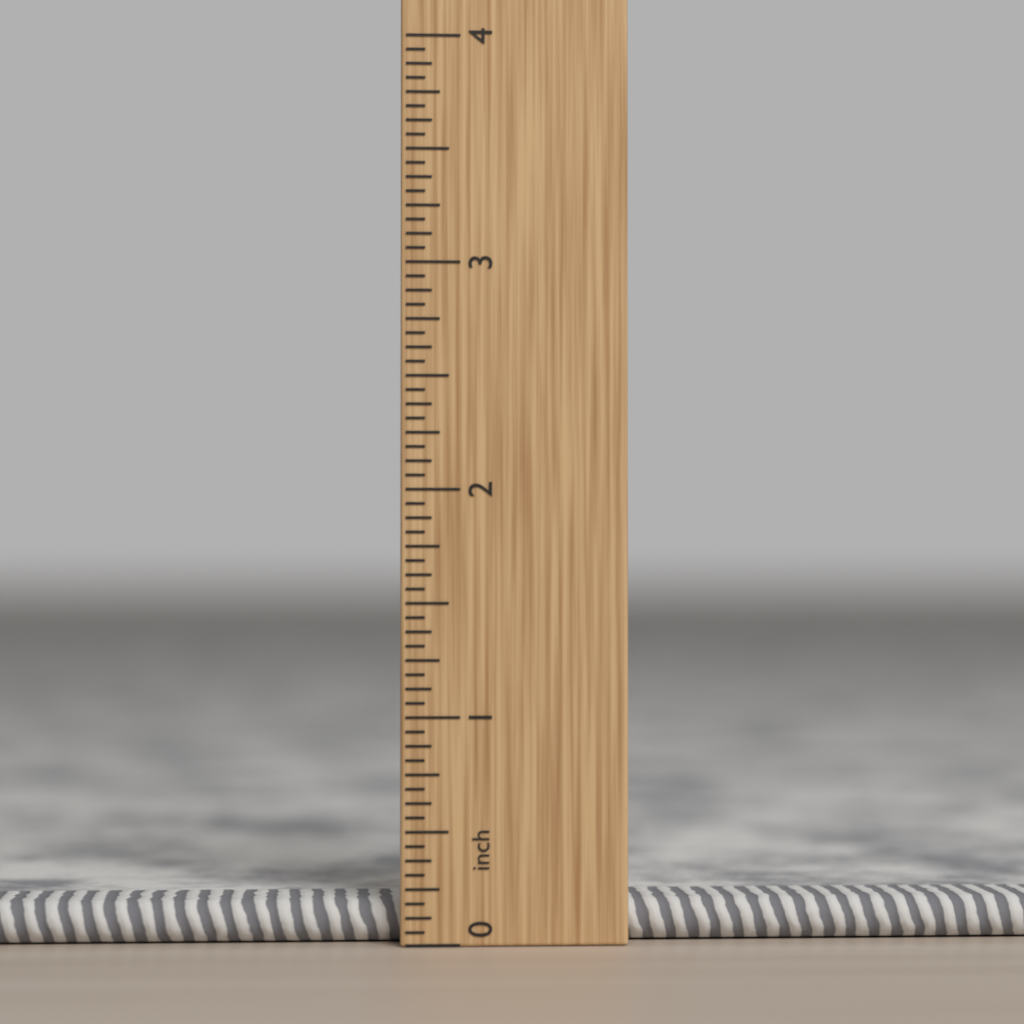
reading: 0.1875 in
